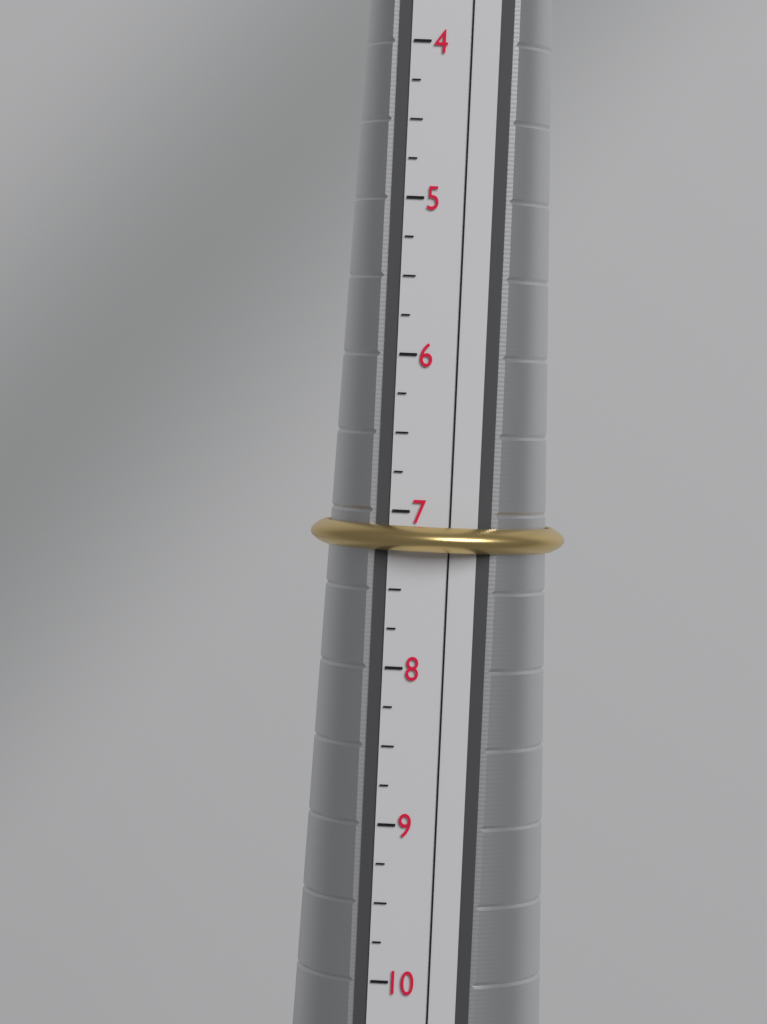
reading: 7.25 (no unit)
